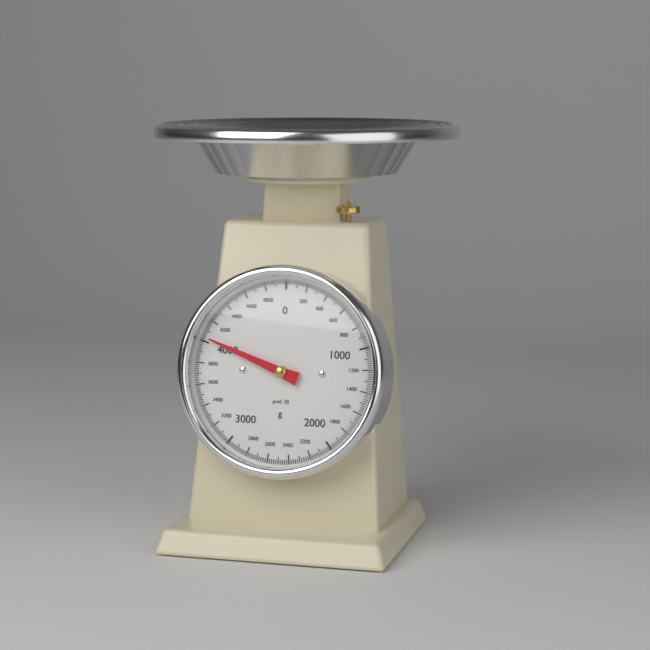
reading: 4040 g
